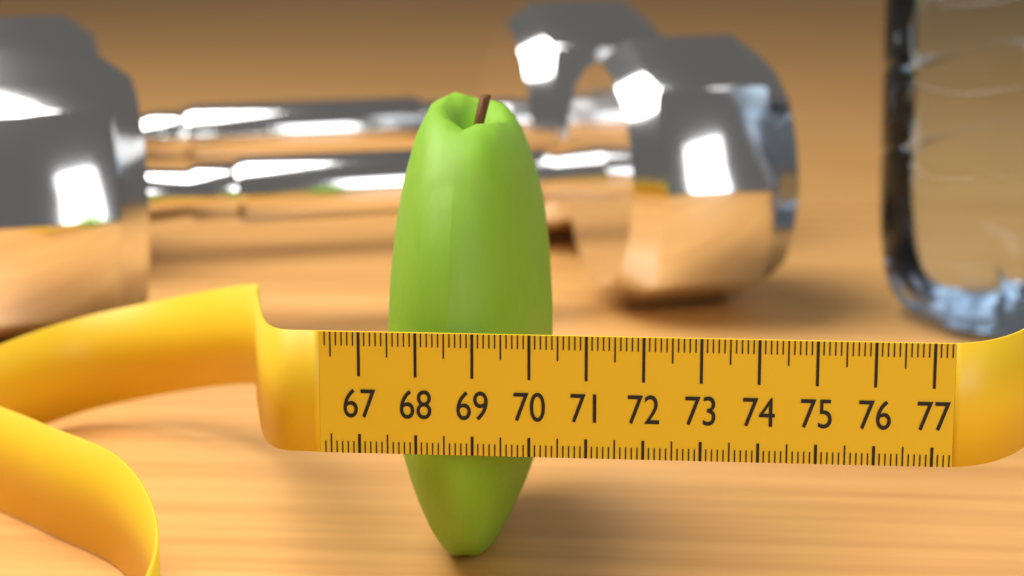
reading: 70.1 (no unit)
